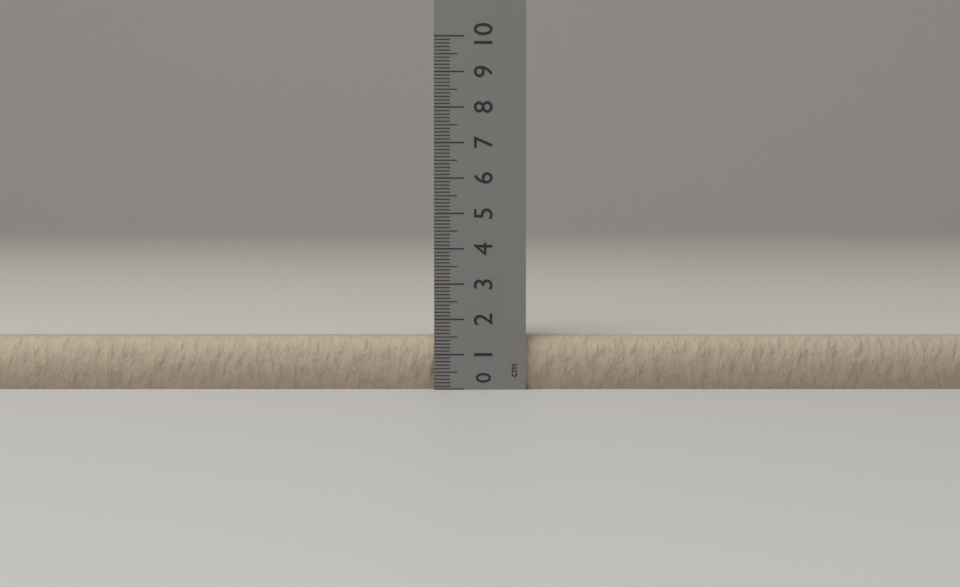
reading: 1.5 cm
